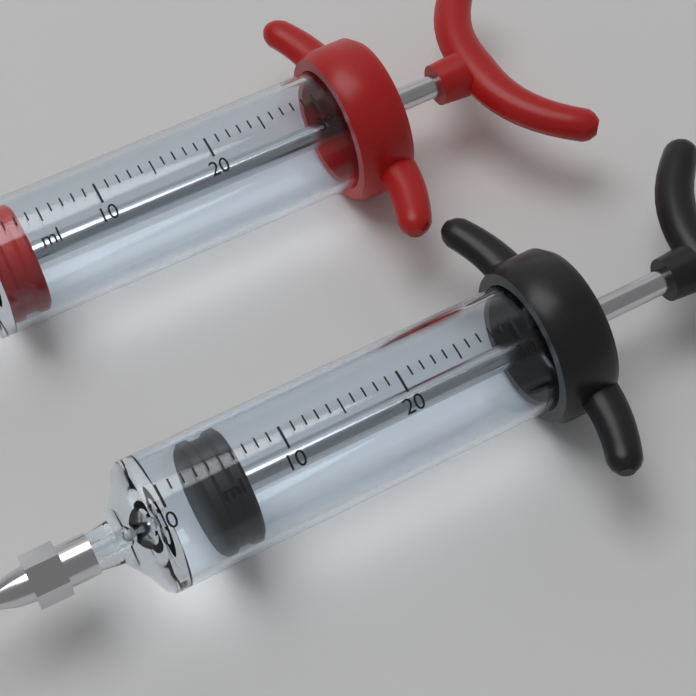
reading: 3 ml
